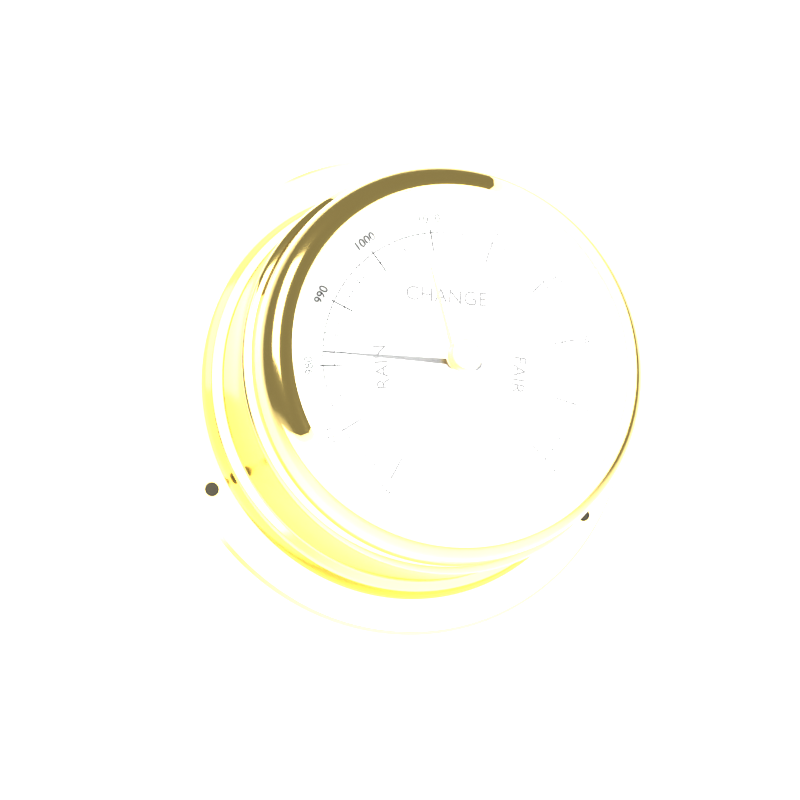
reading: 982 mbar
